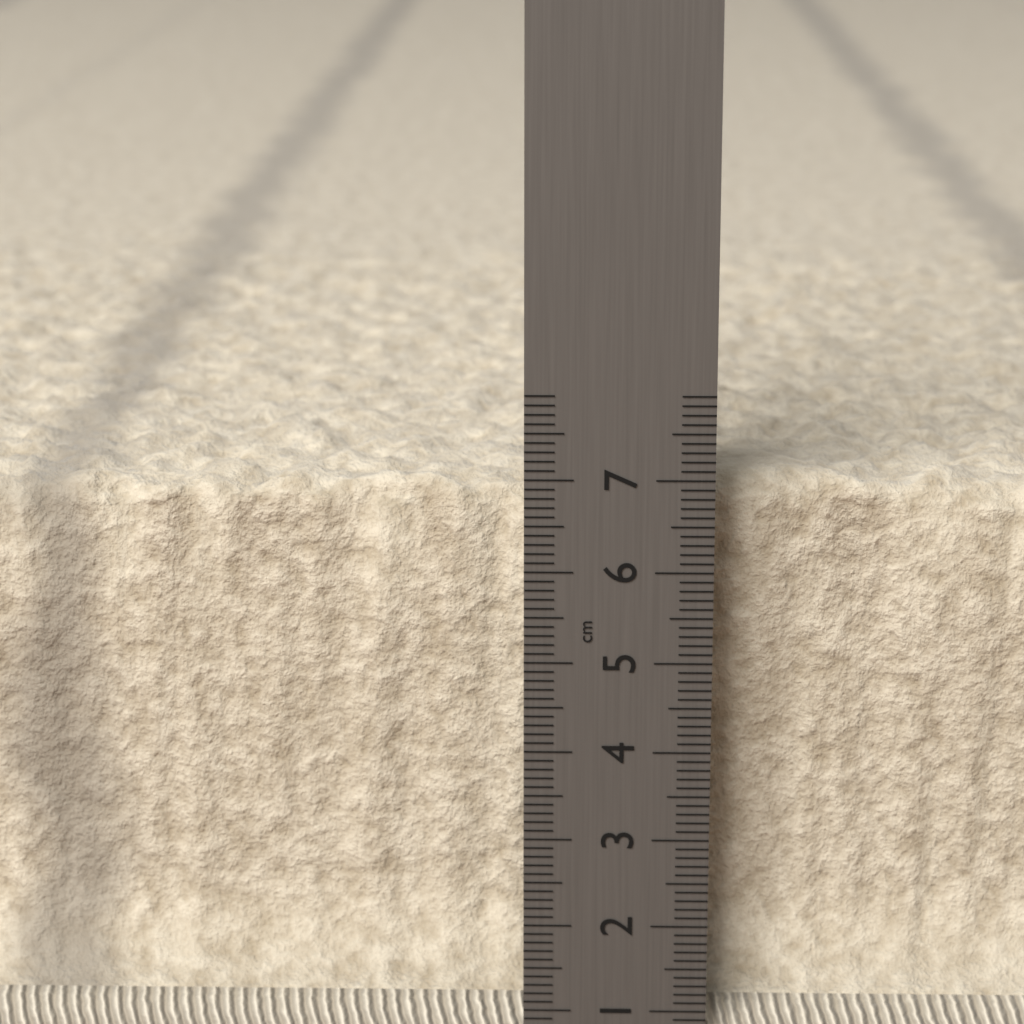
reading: 6.9 cm
